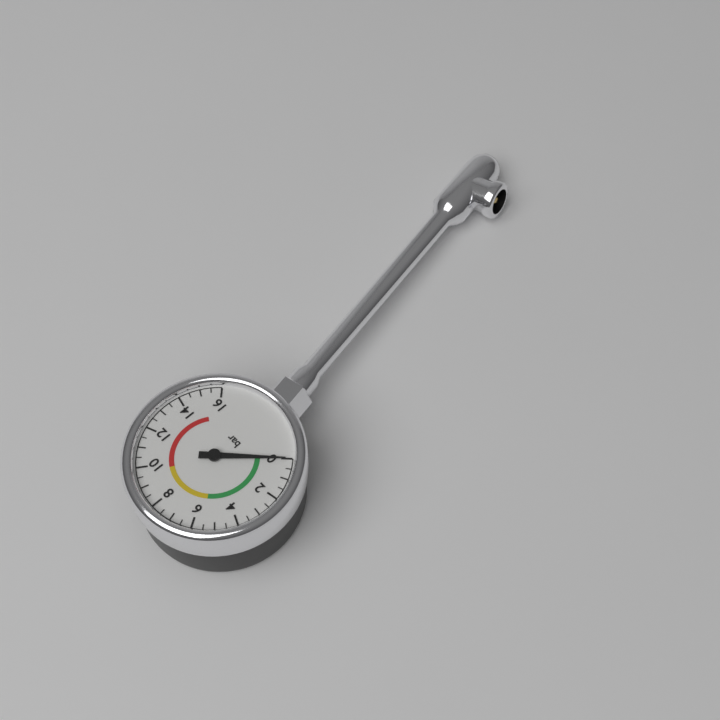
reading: 0.0 bar
